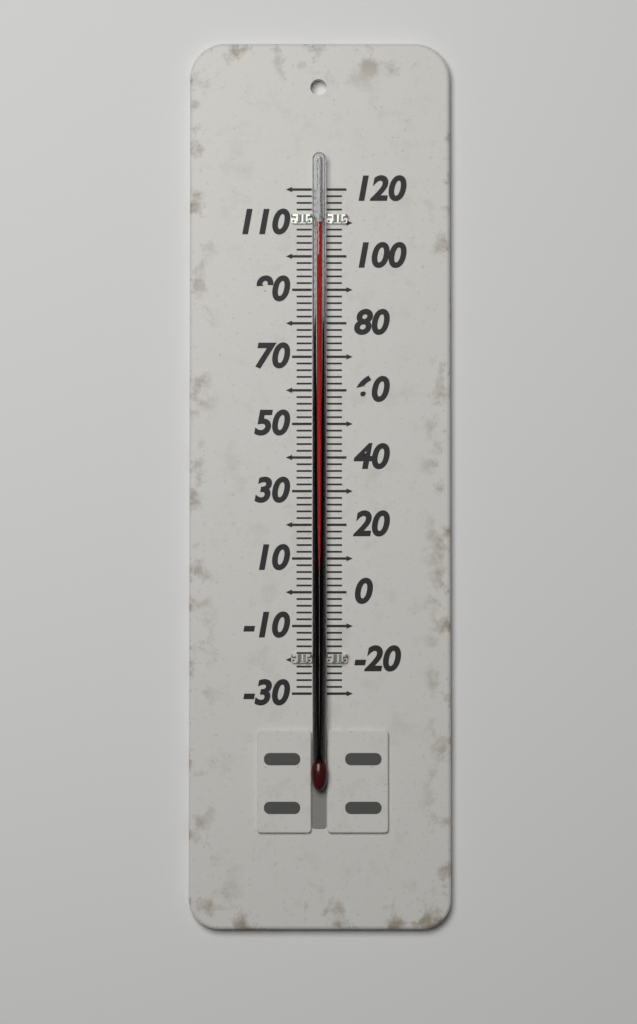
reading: 110 (no unit)
